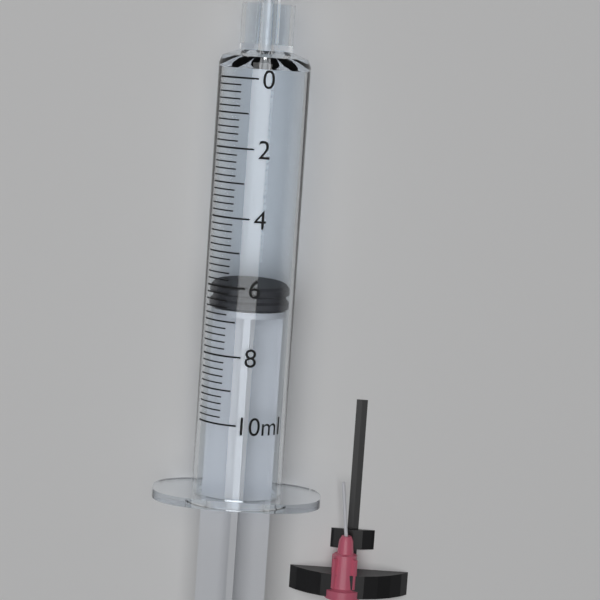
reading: 6.0 ml
